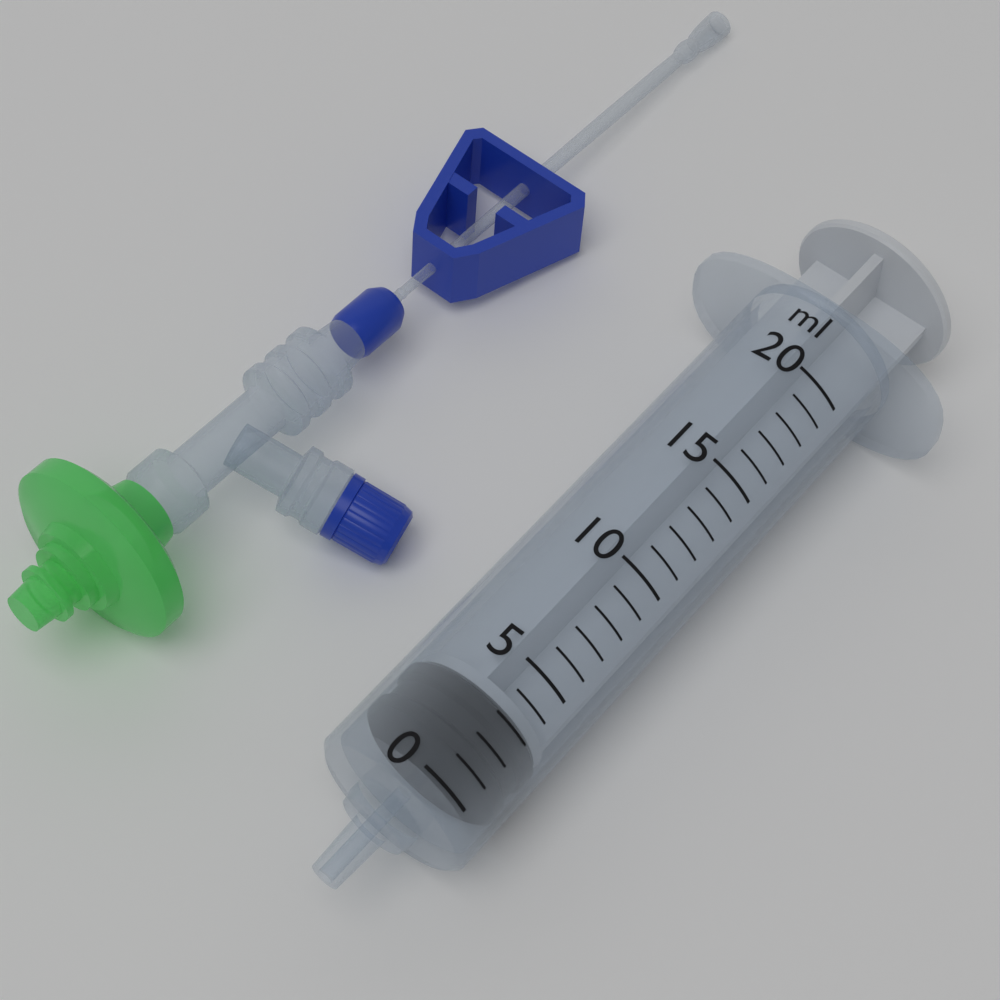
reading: 1 ml
